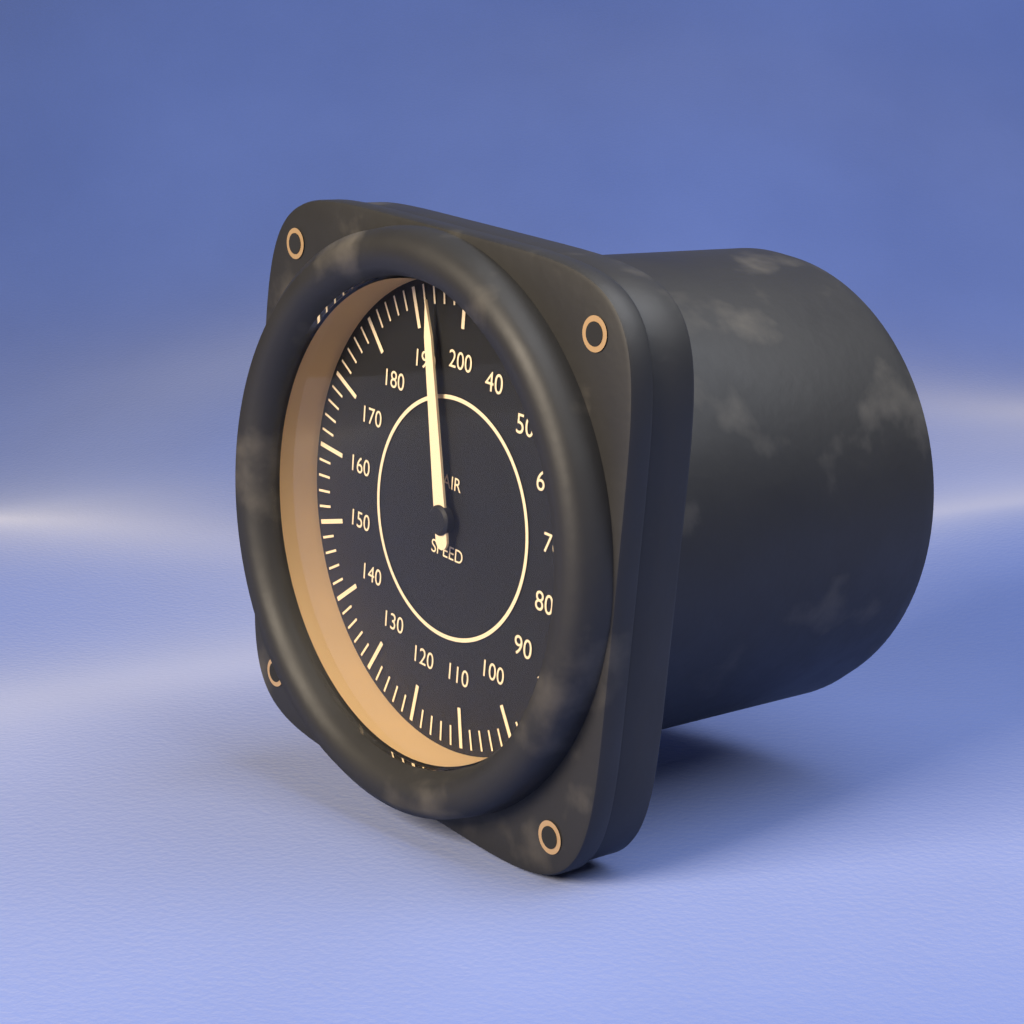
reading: 194 (no unit)
